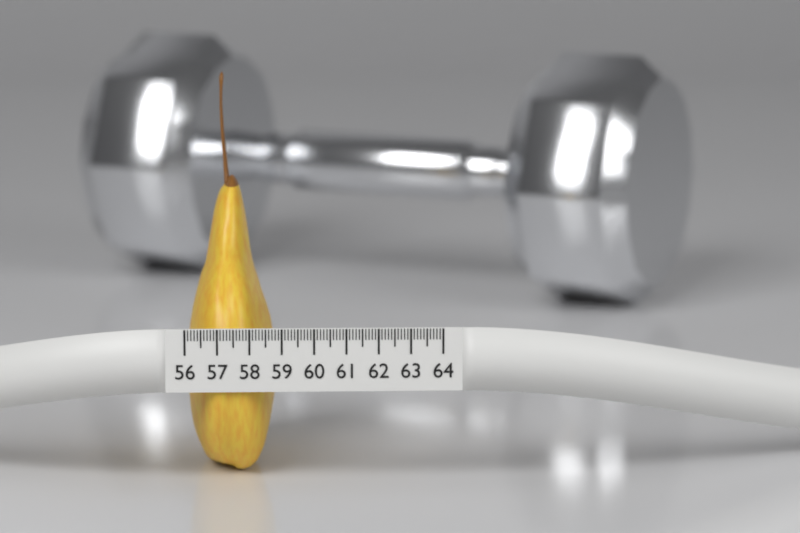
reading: 58.8 (no unit)
